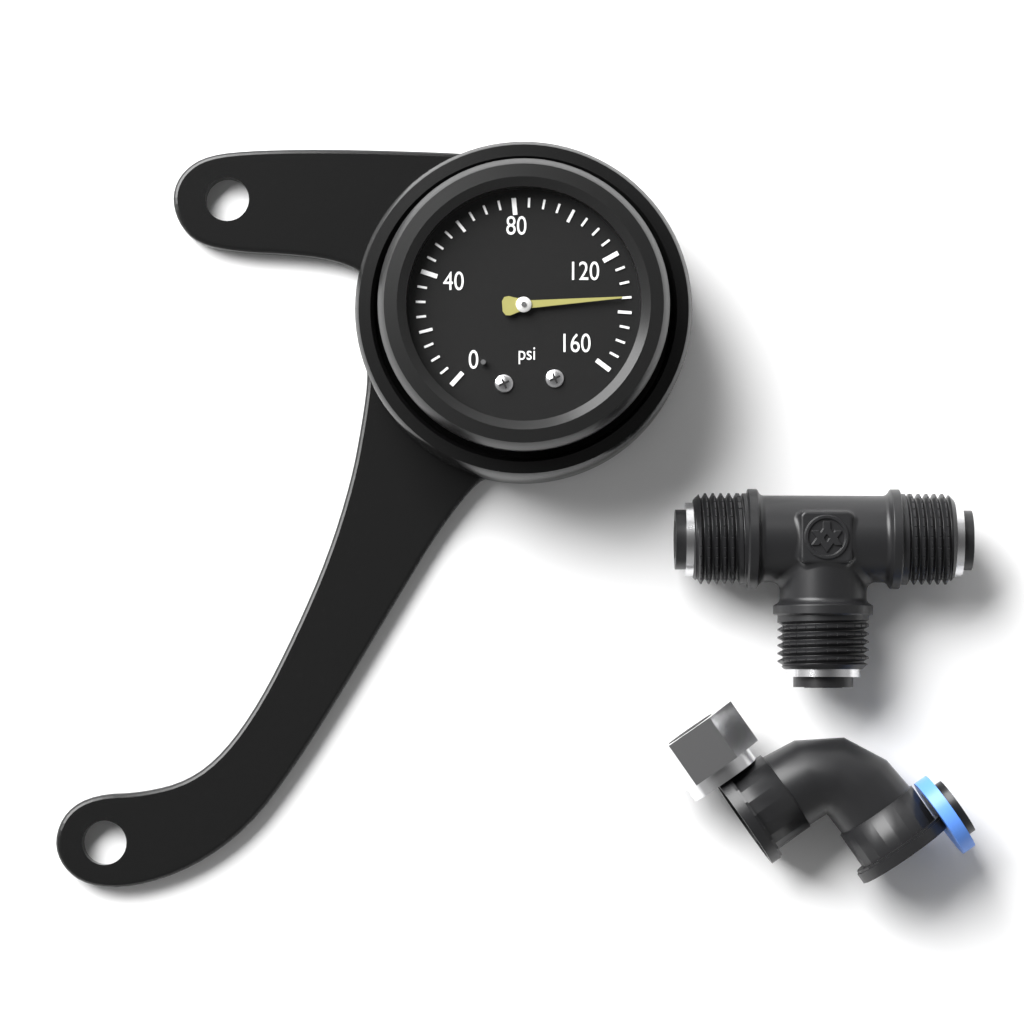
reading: 135 psi
